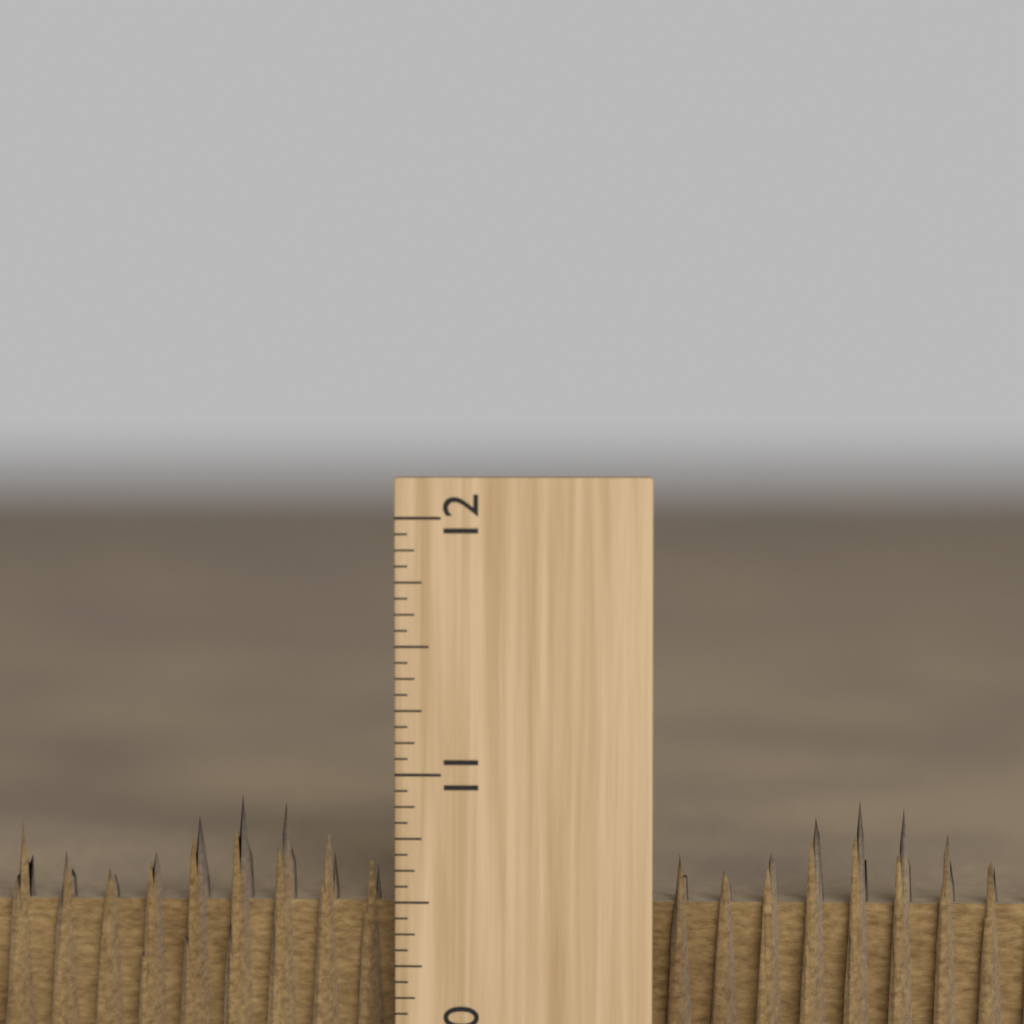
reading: 10.8750 inch
